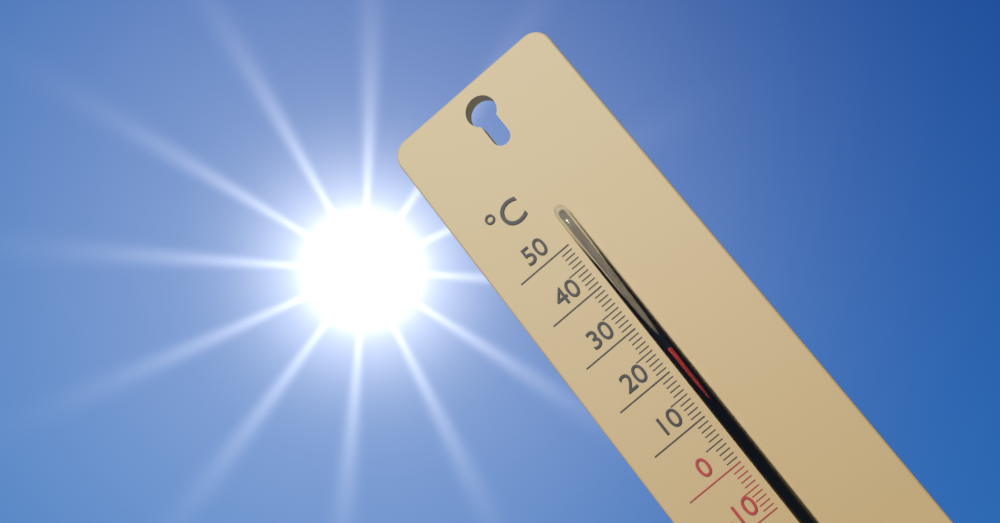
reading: 23 °C
